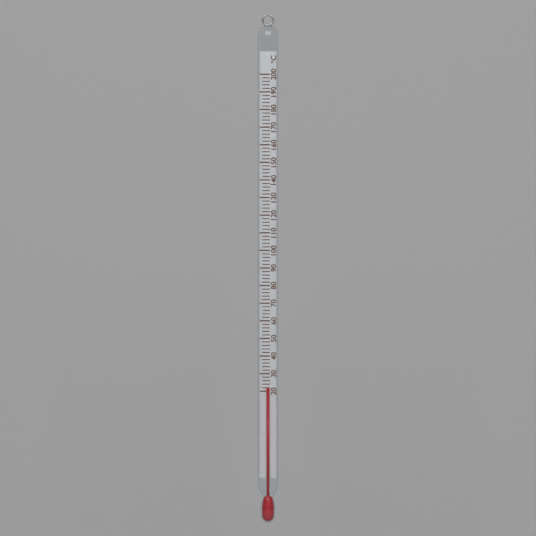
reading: 22 °C
